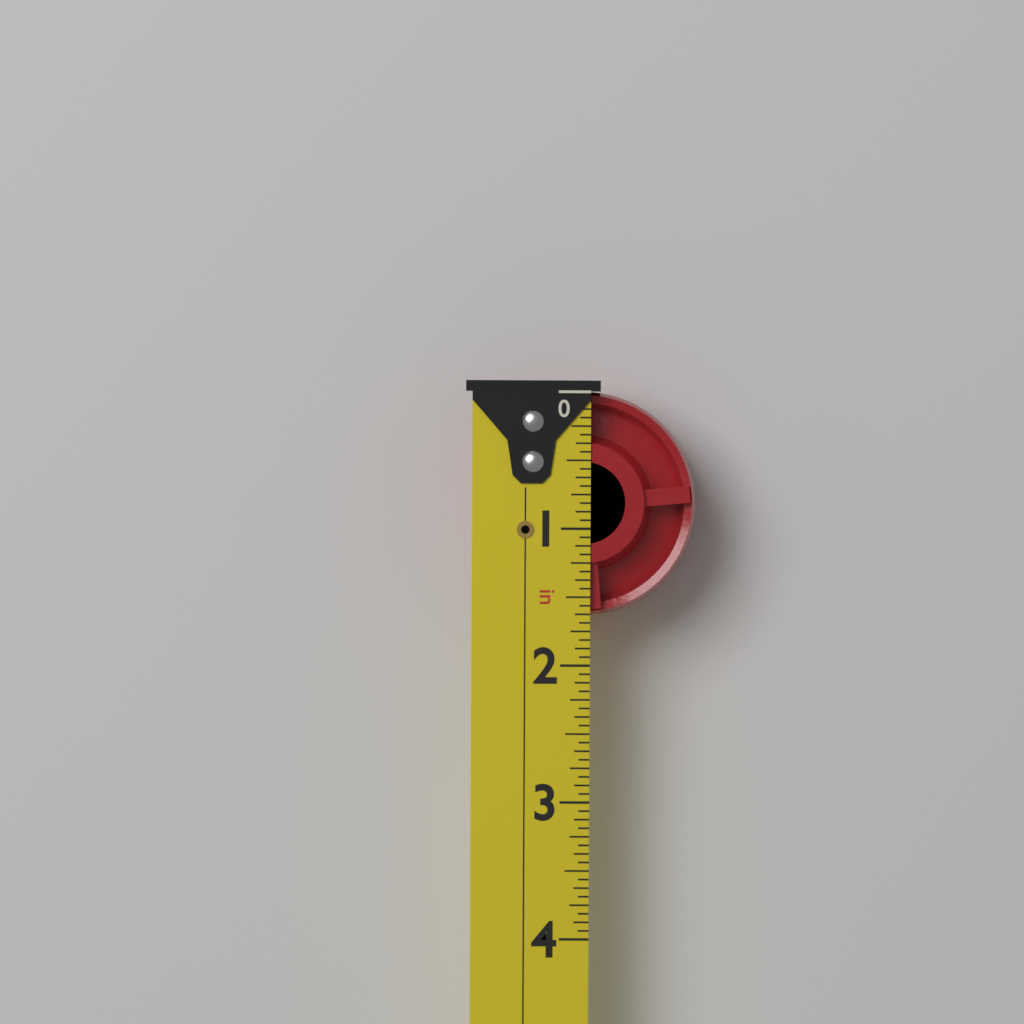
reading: 1.6250 in
